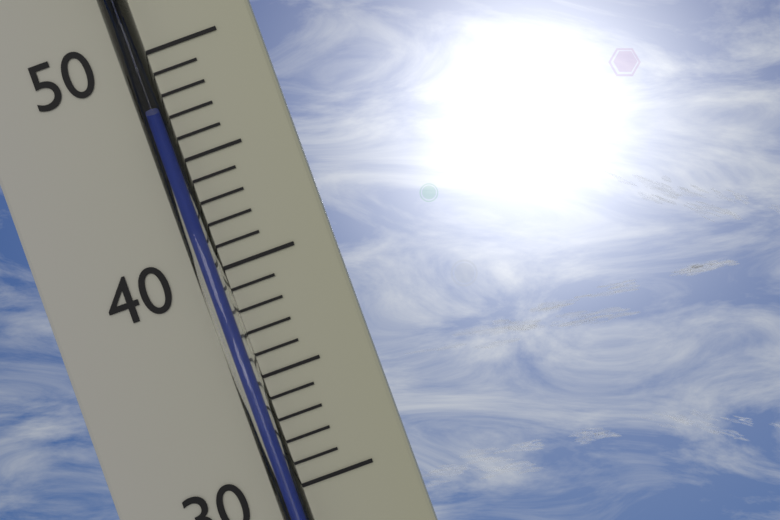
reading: 47 (no unit)
